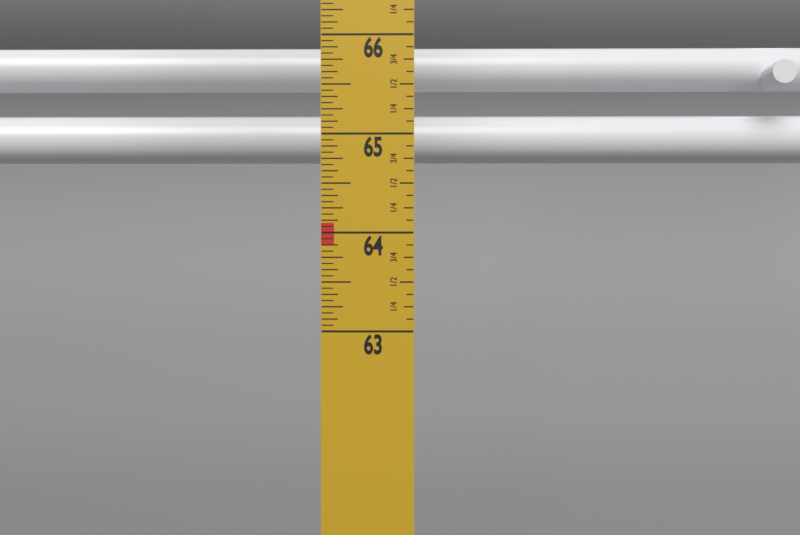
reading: 63.9375 in
